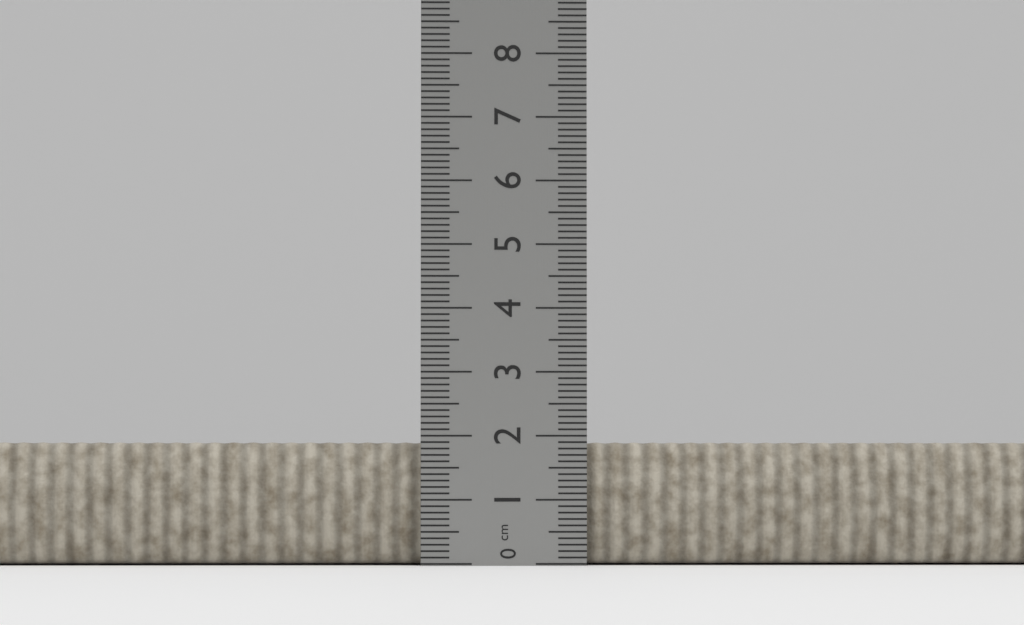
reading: 1.9 cm
